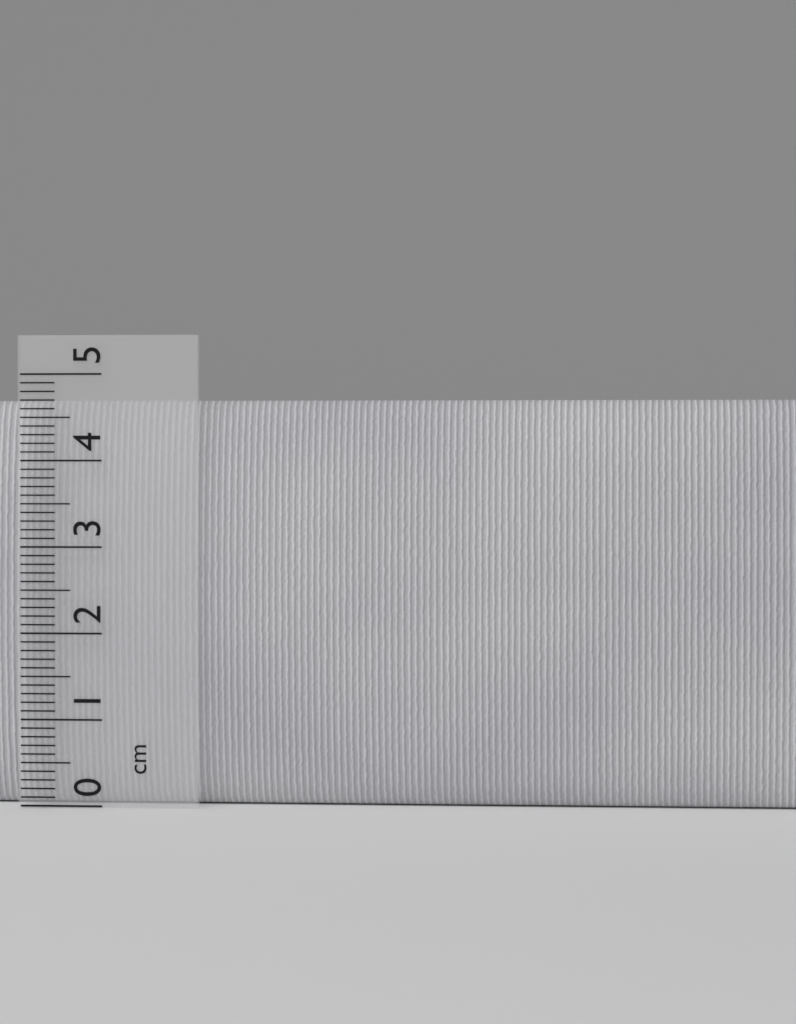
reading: 4.7 cm
